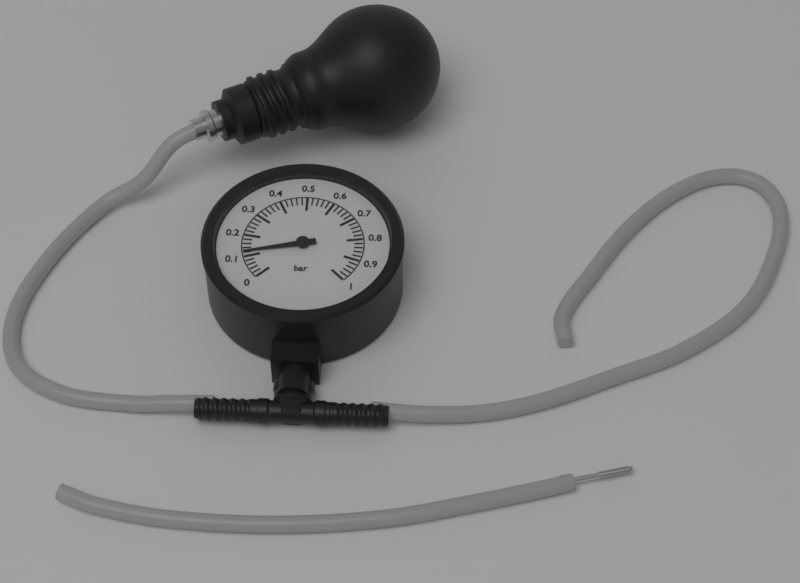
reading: 0.12 bar
